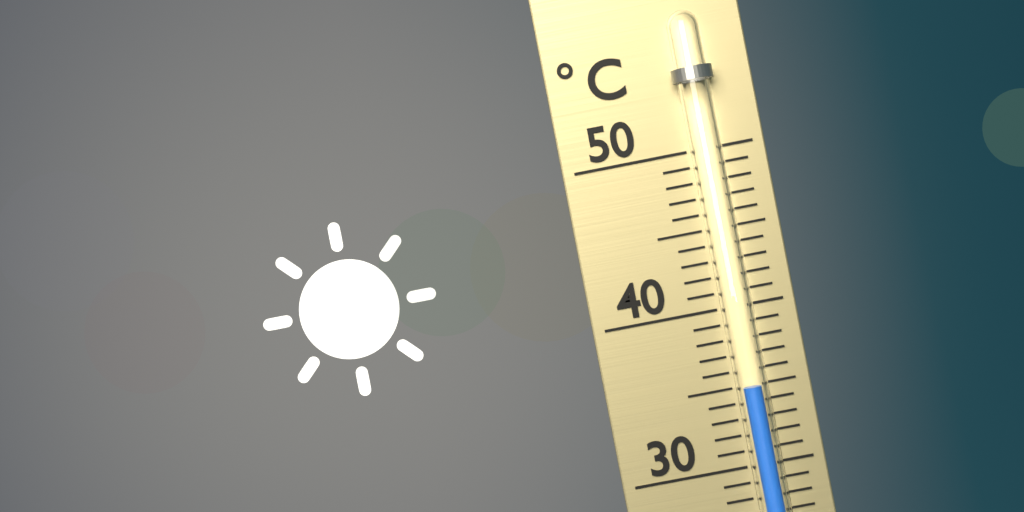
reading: 35 °C
